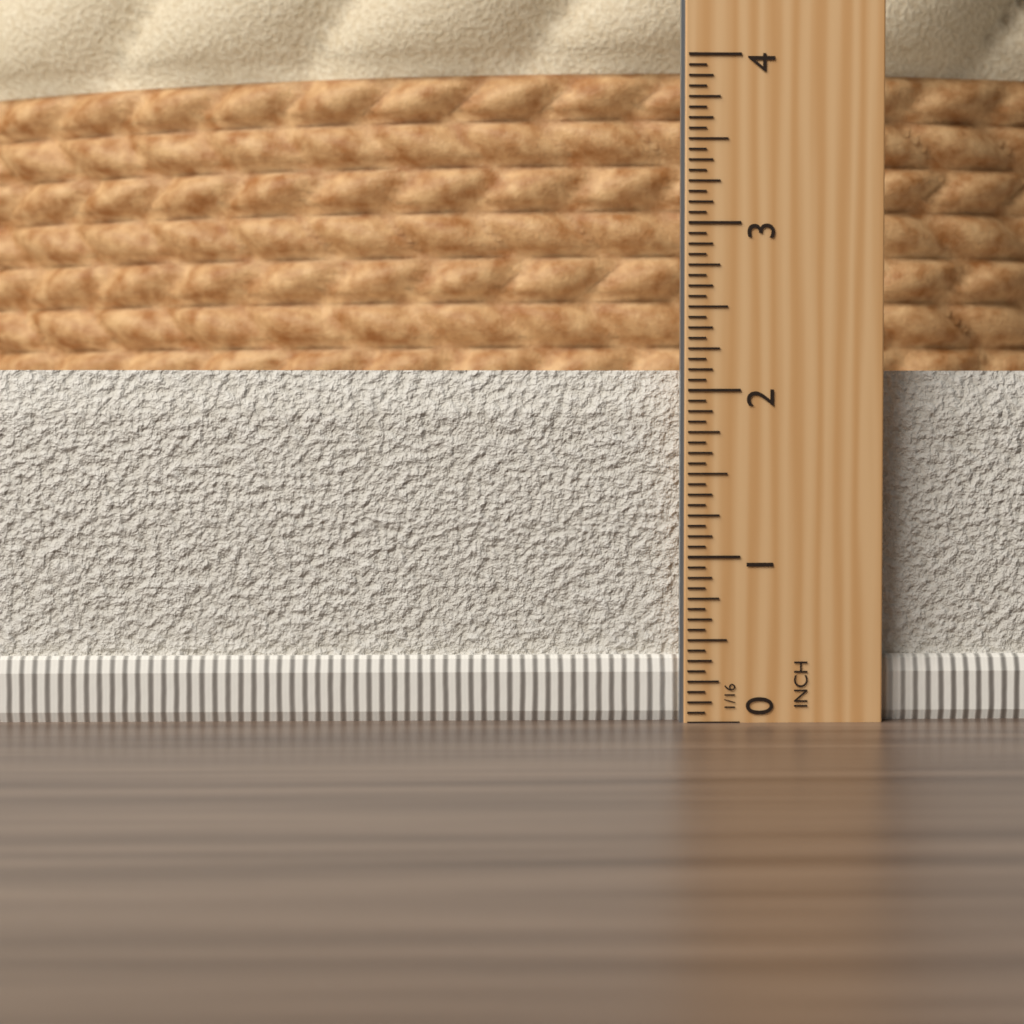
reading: 2.1250 in
